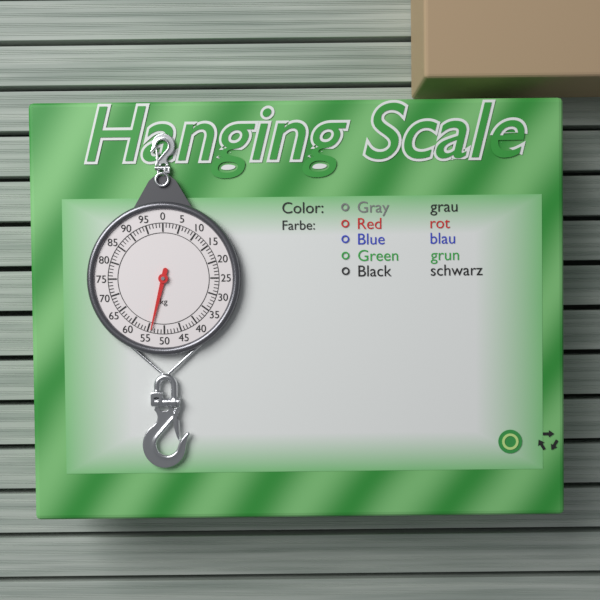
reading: 54 kg
